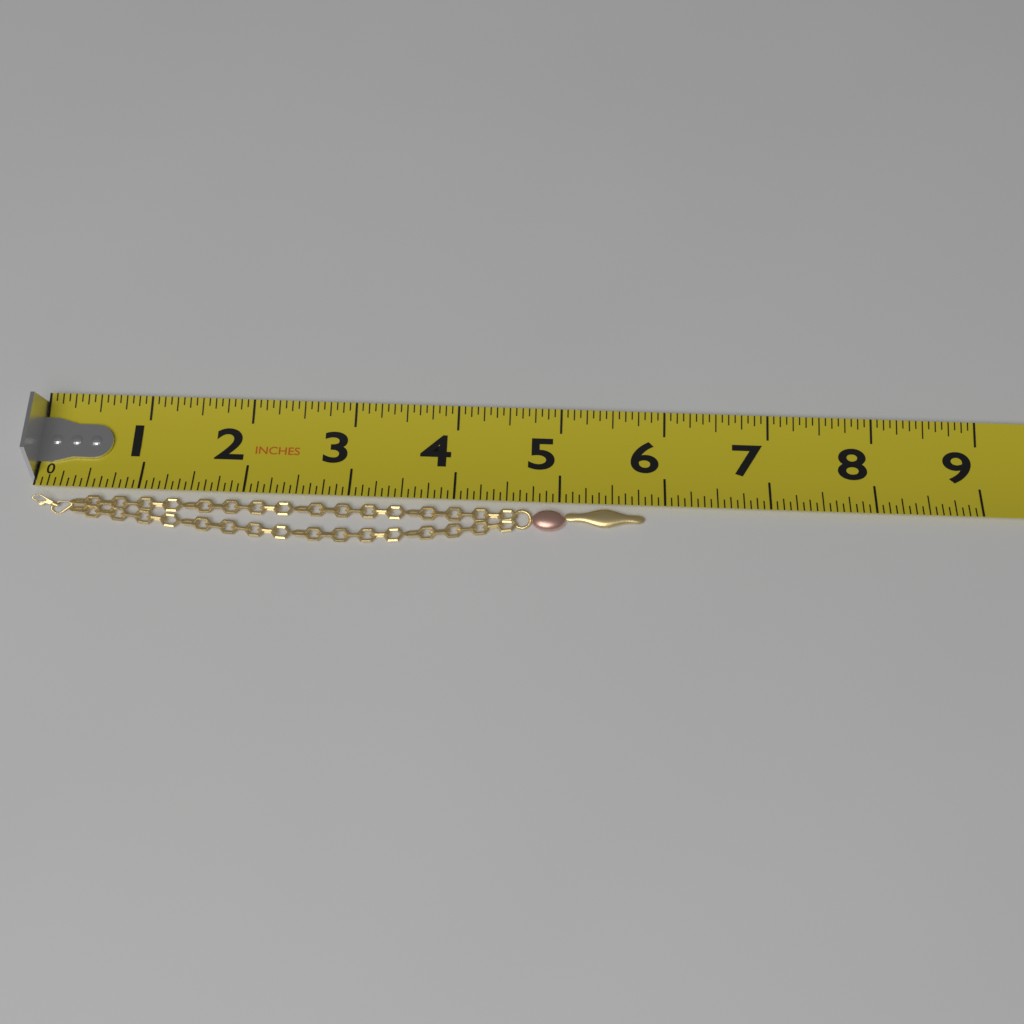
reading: 5.8125 in
